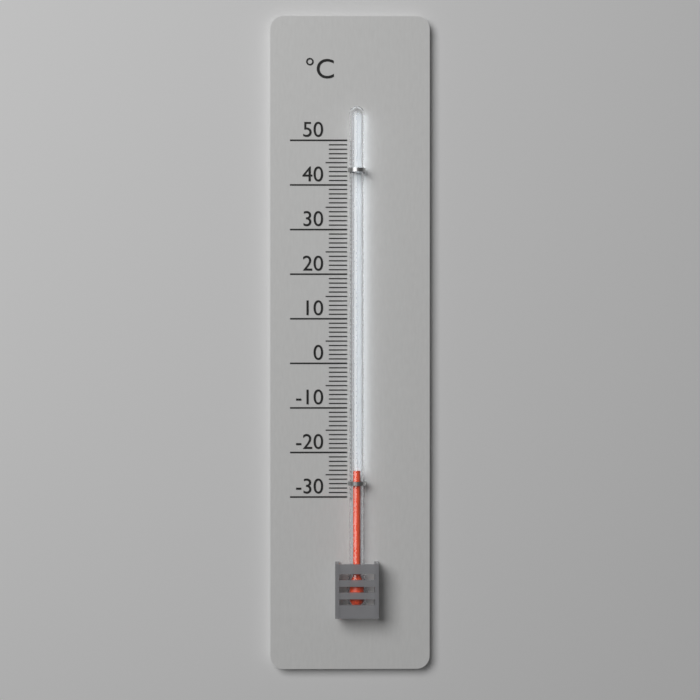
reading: -24 °C
